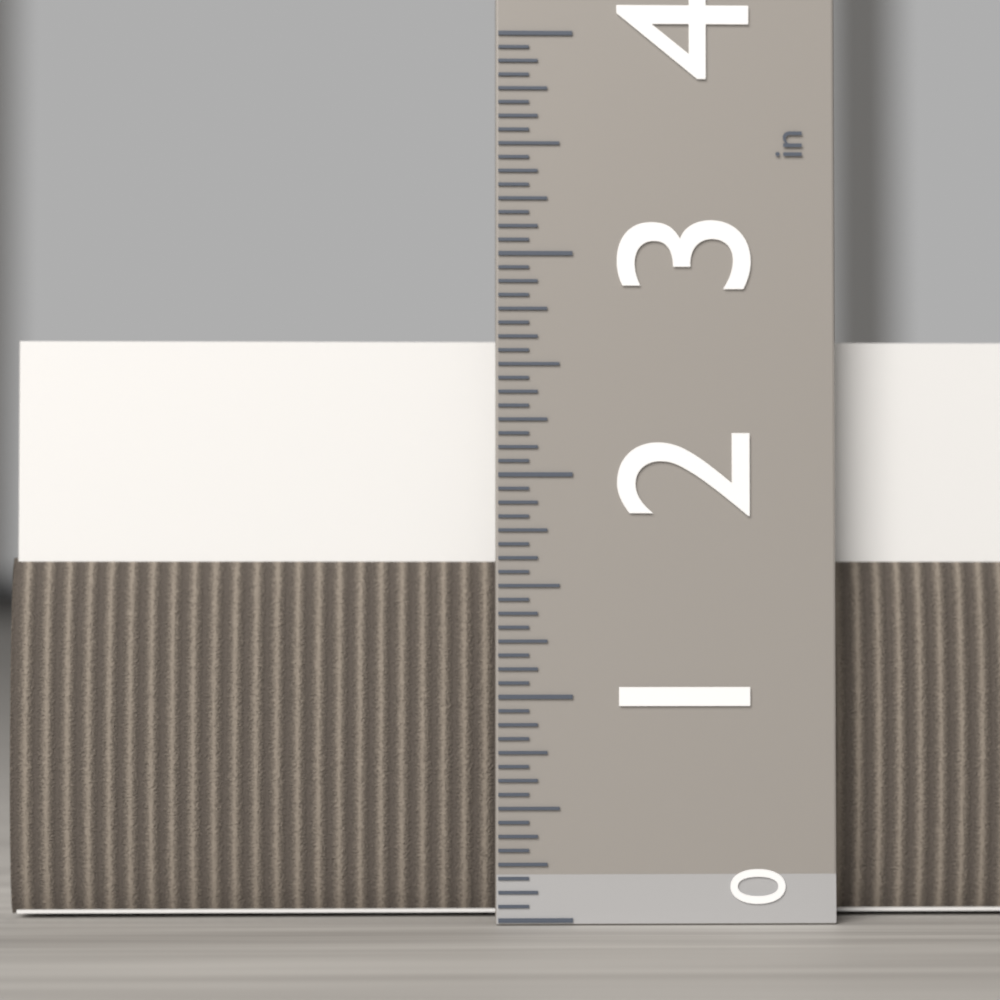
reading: 2.6250 in
